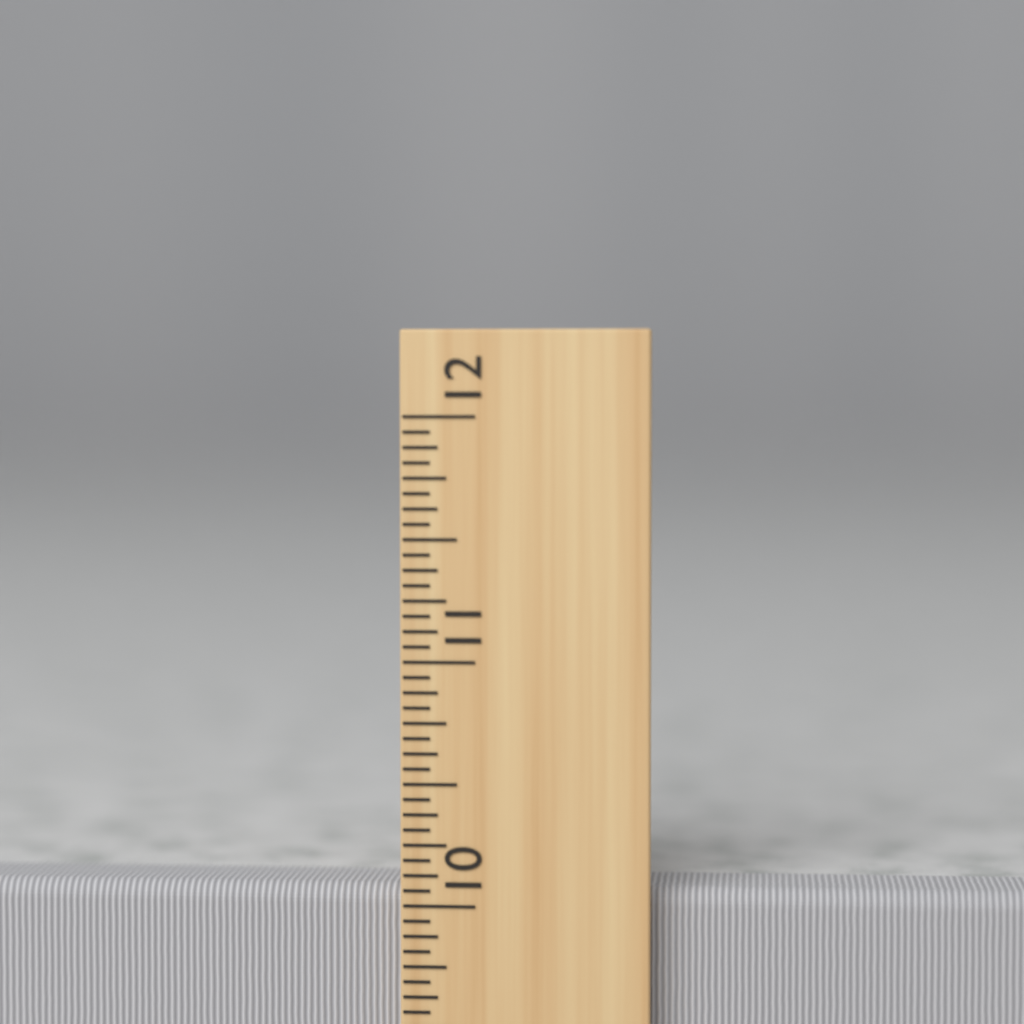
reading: 10.0625 inch
